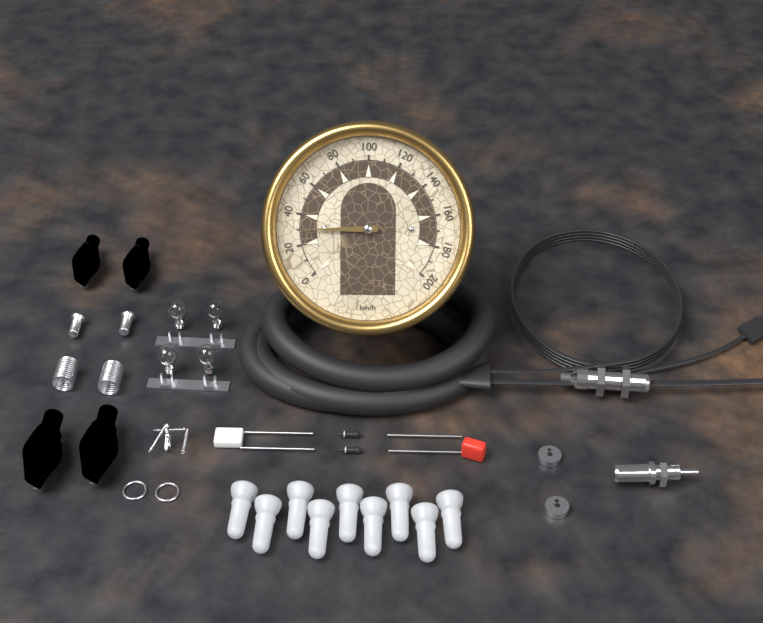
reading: 30 km/h
